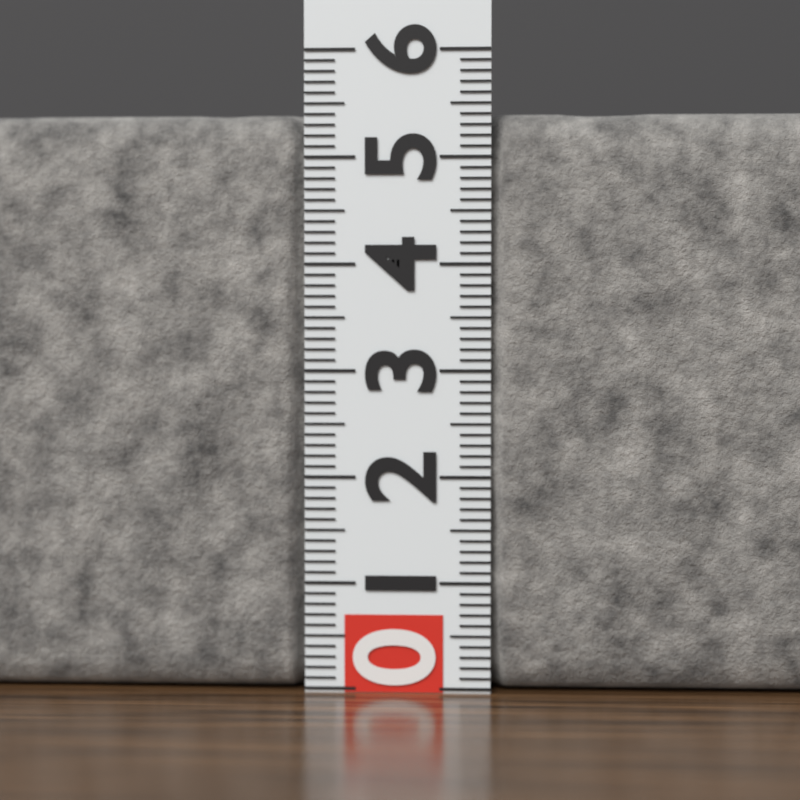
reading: 5.4 (no unit)
